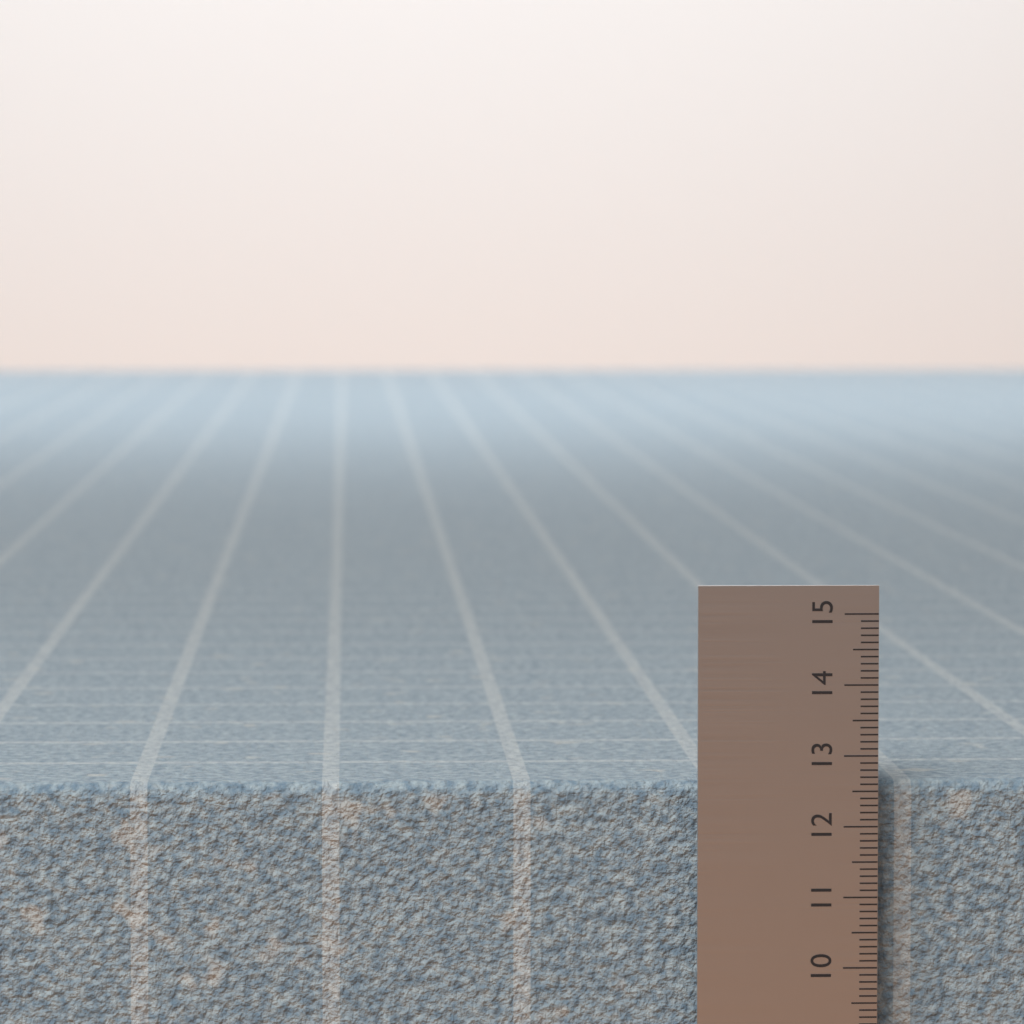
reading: 12.6 (no unit)
